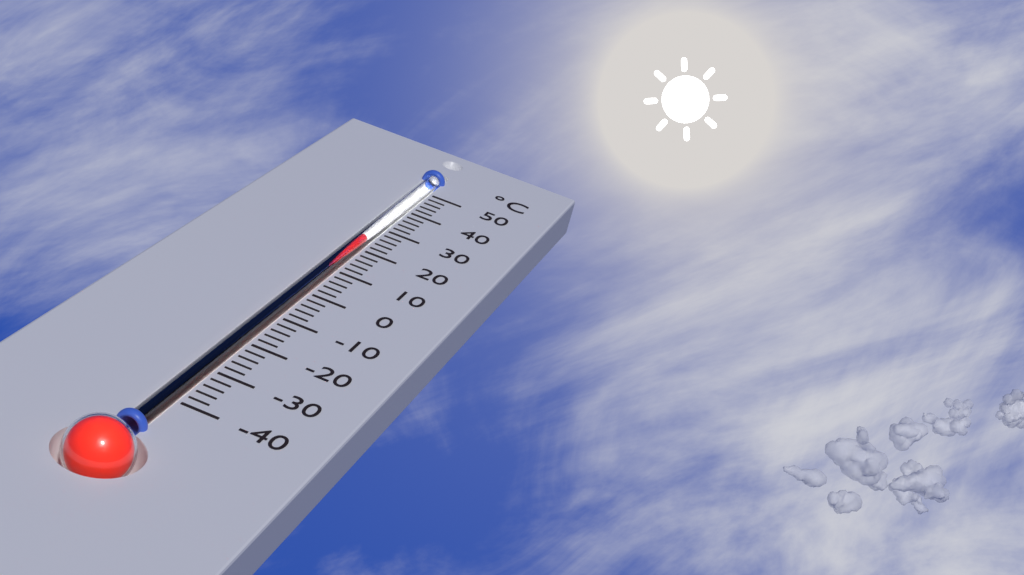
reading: 24 °C
